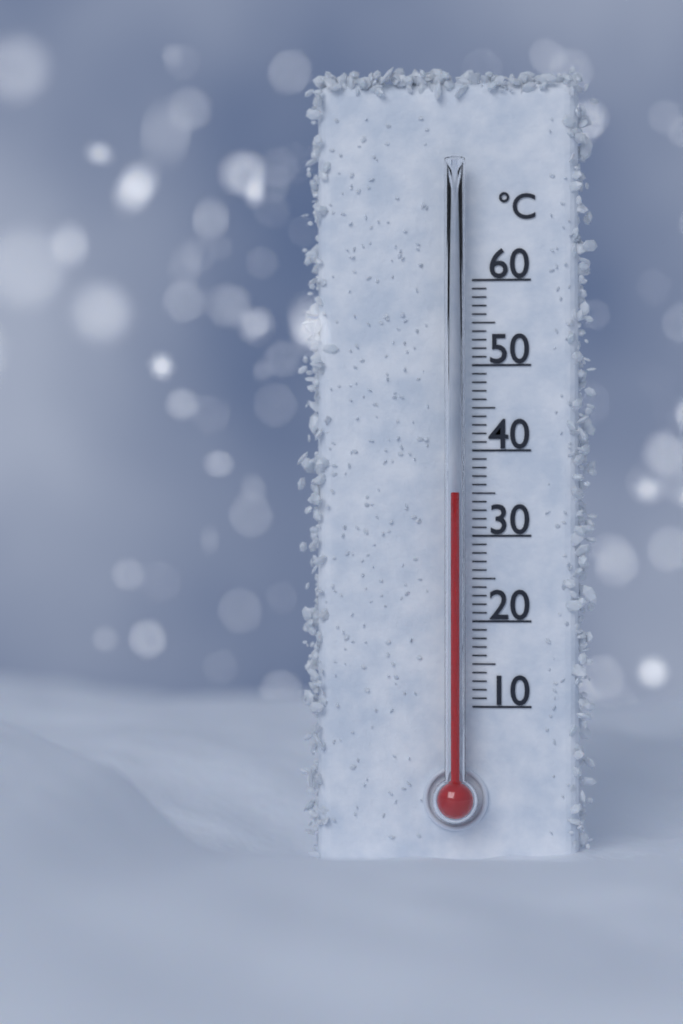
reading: 35 °C
